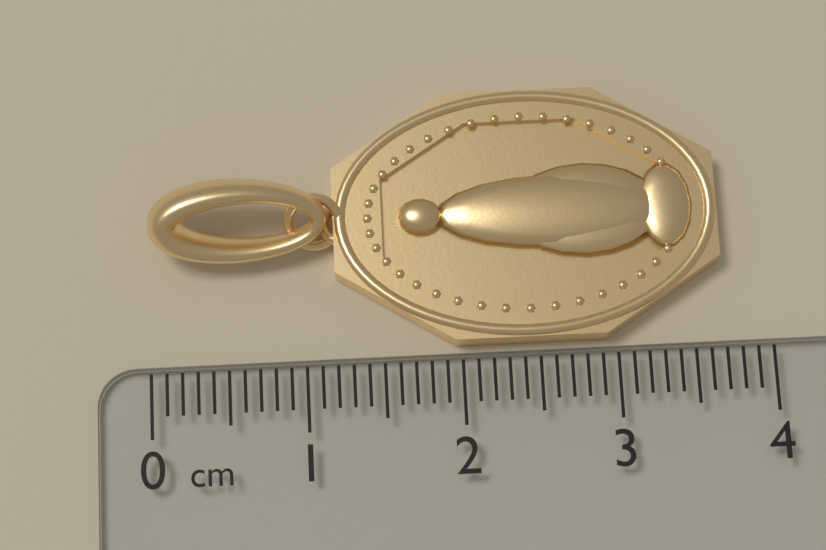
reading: 3.7 cm
